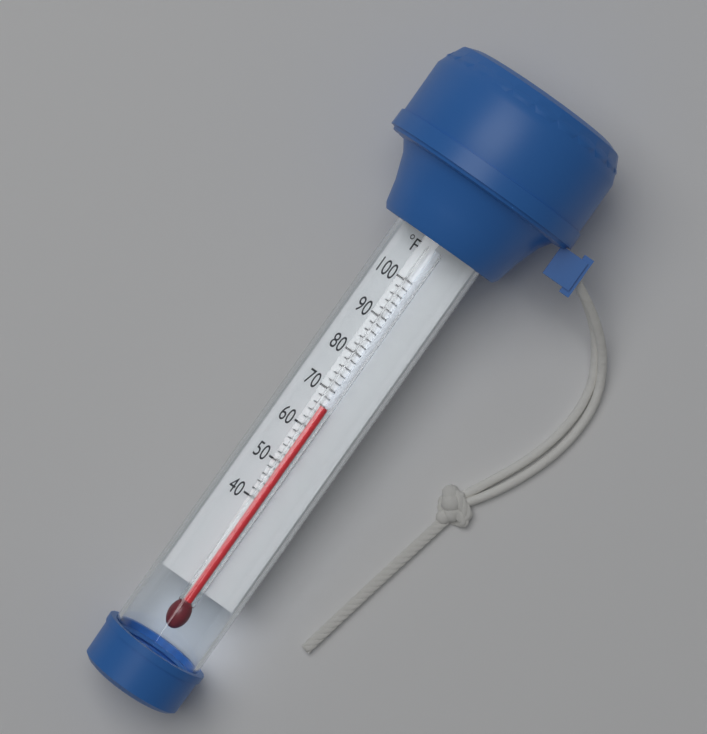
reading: 66 °F
